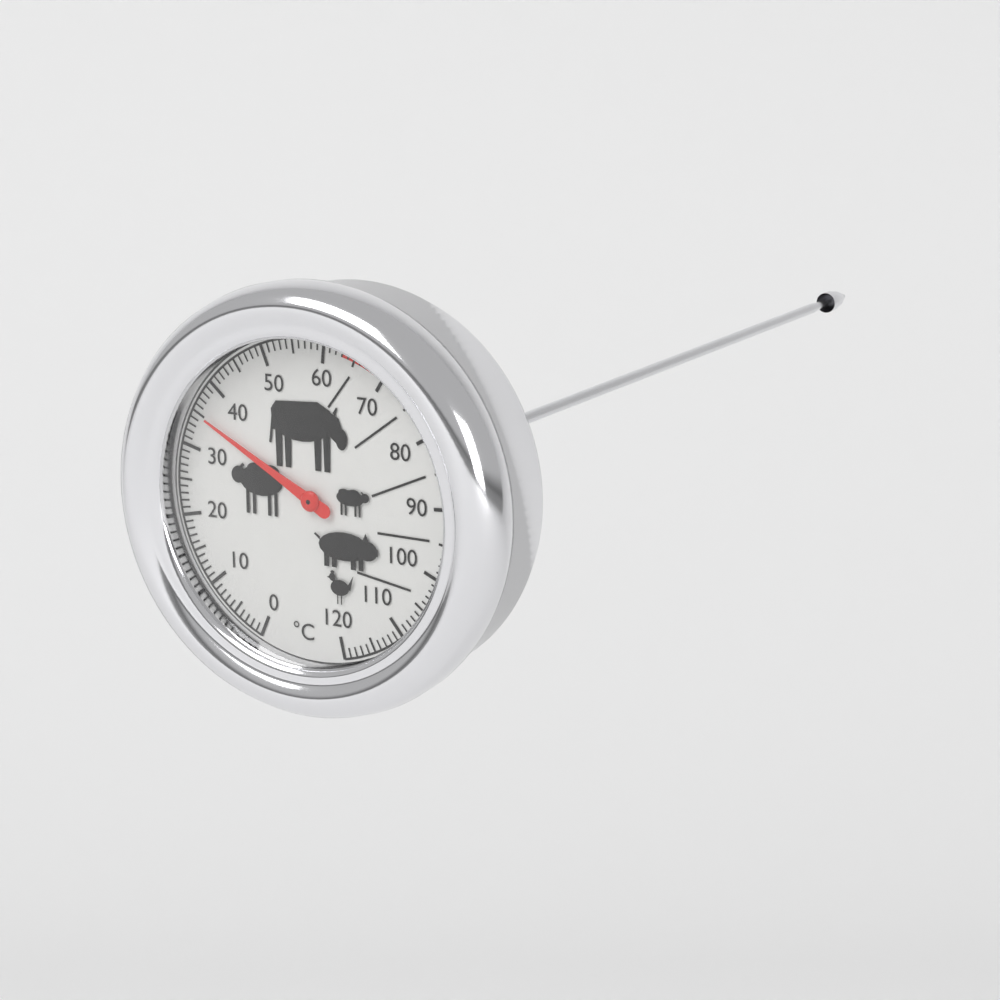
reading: 35 °C
